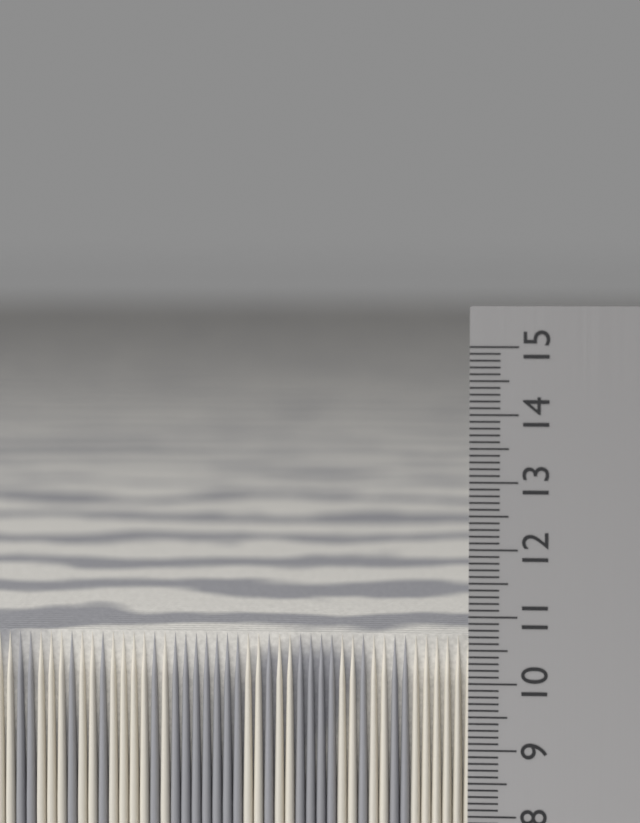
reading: 10.6 cm
